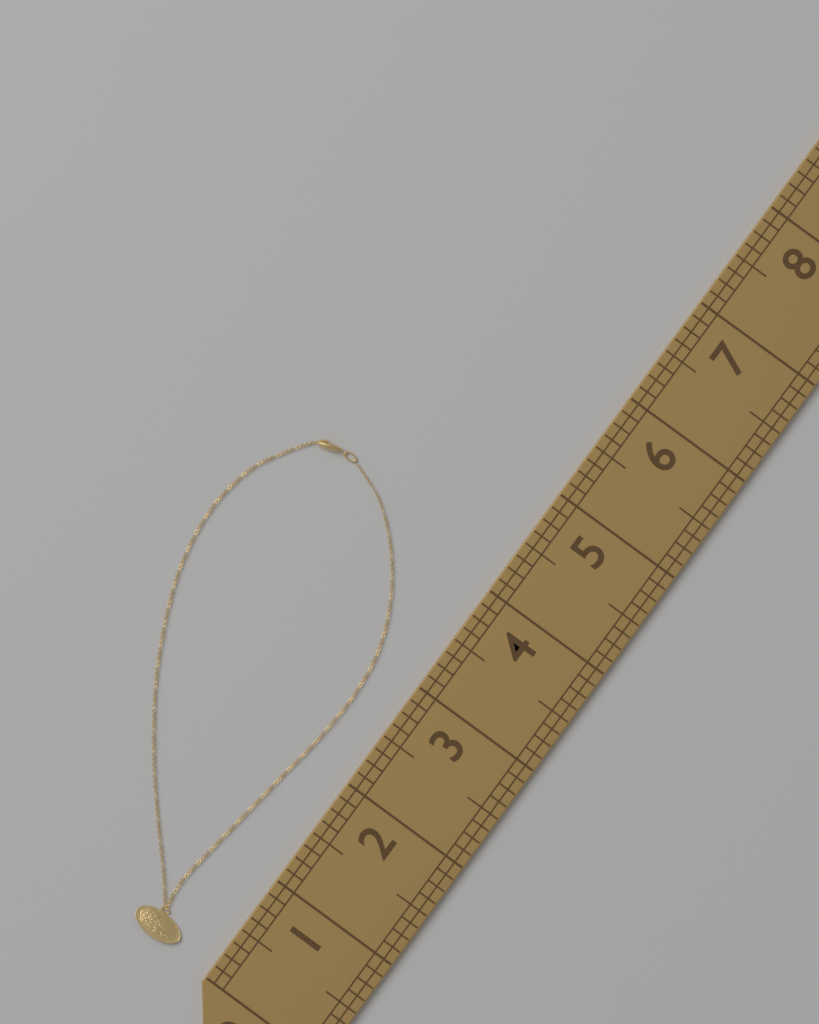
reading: 4.250 (no unit)
